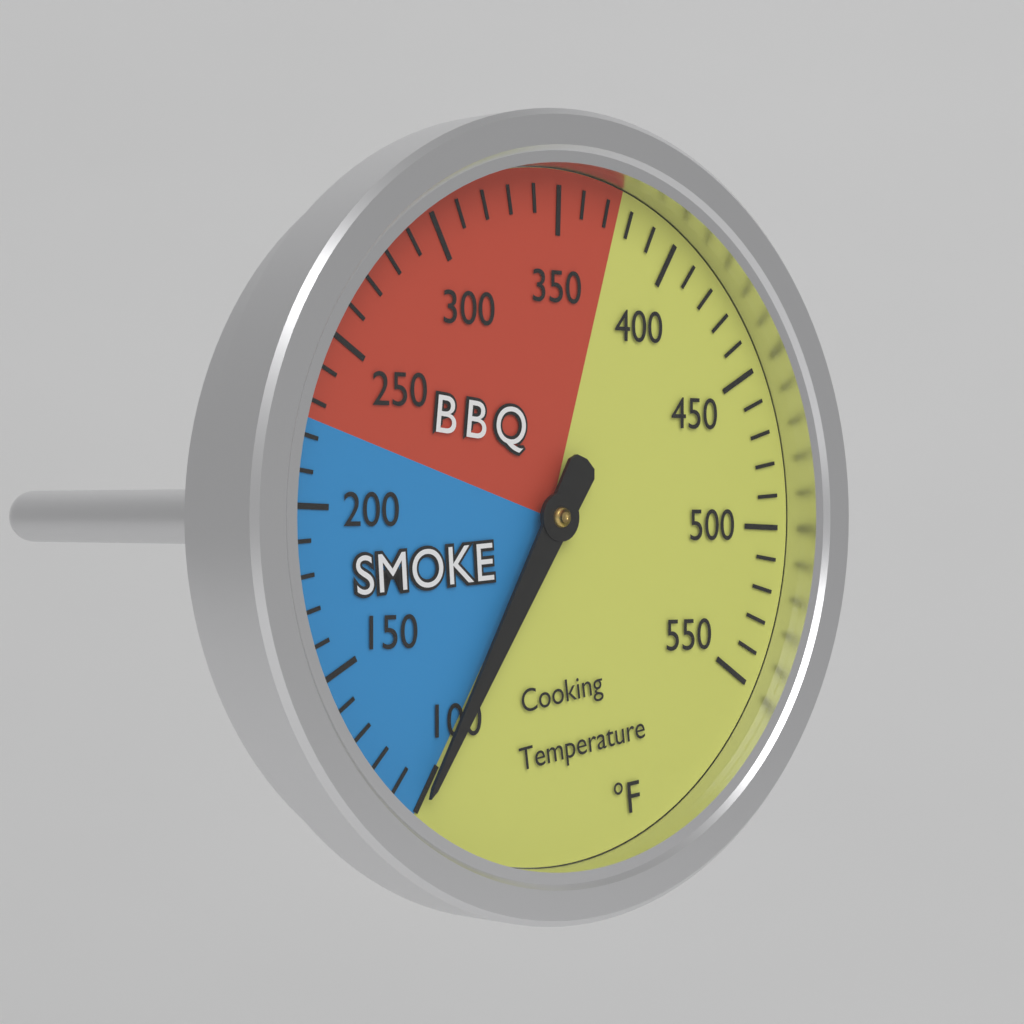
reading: 100 °F
